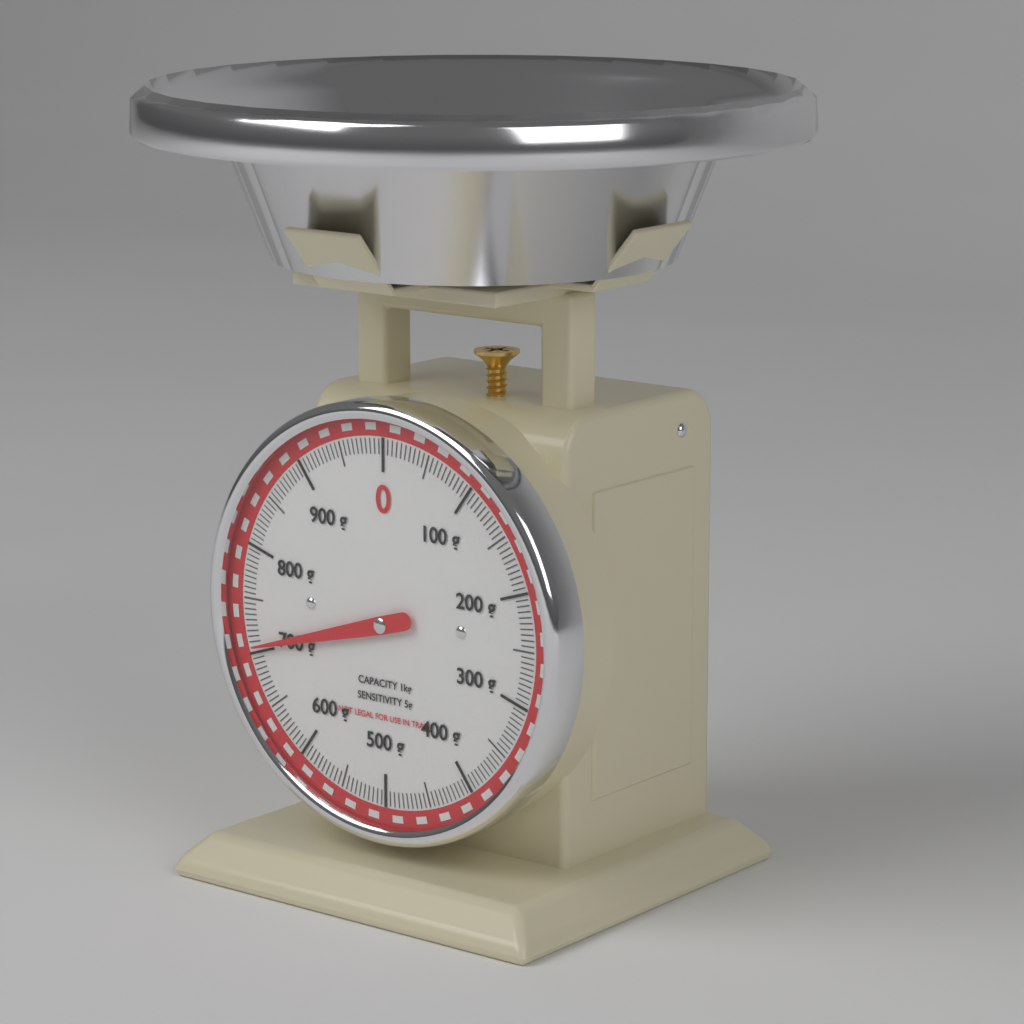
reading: 705 g
